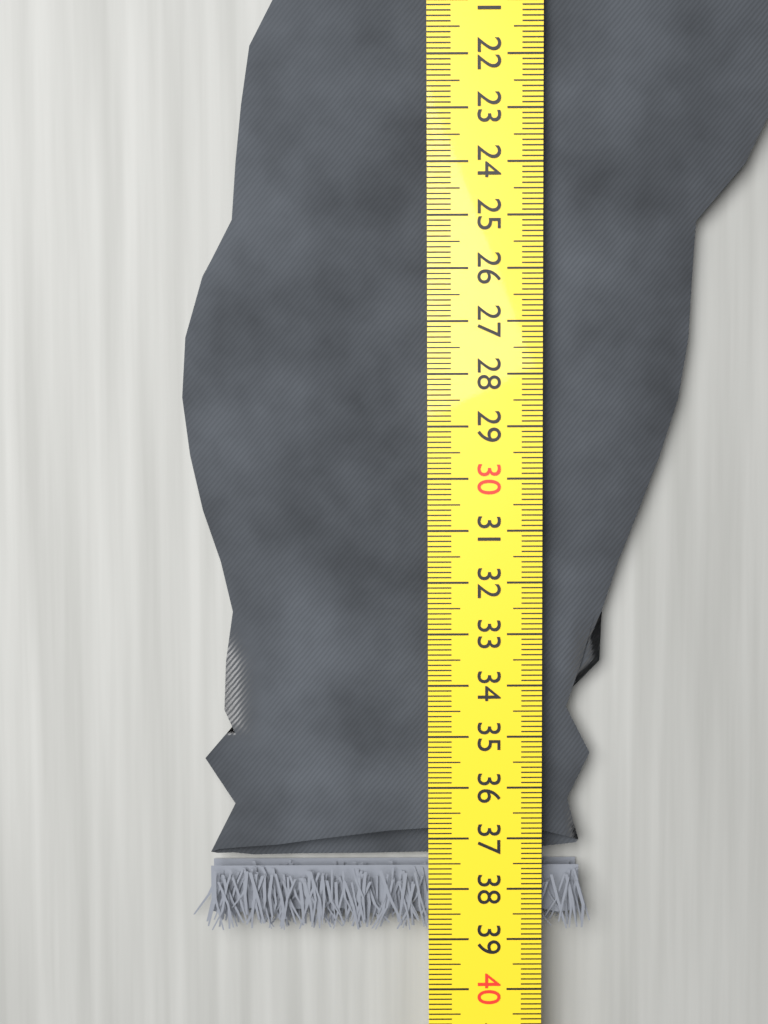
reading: 38.9 cm
